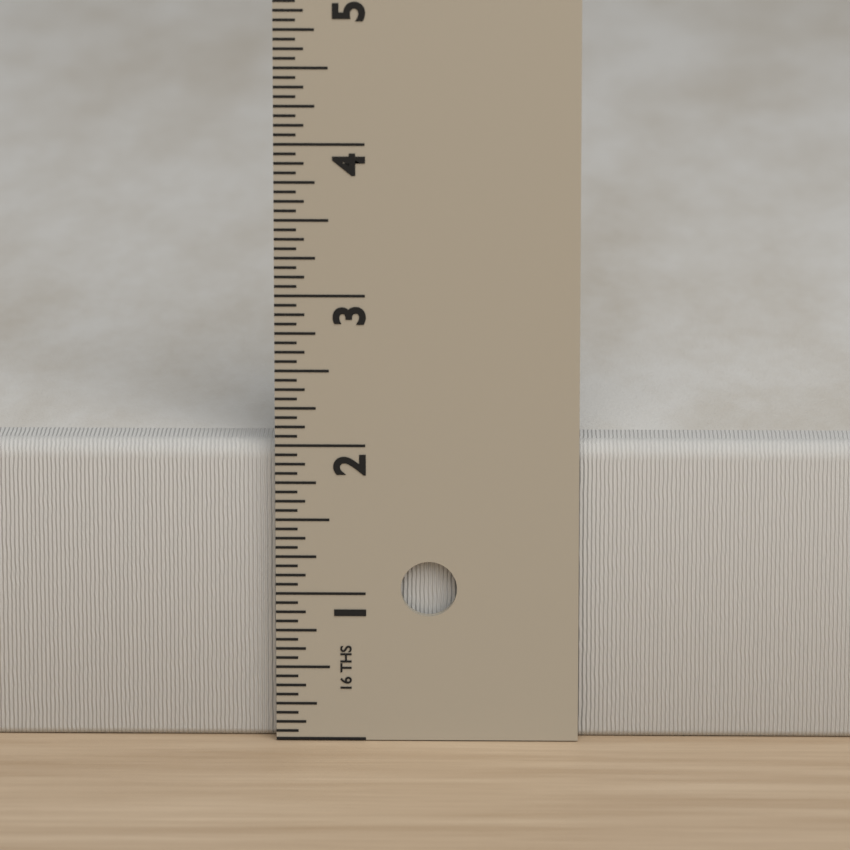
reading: 2.0000 in
